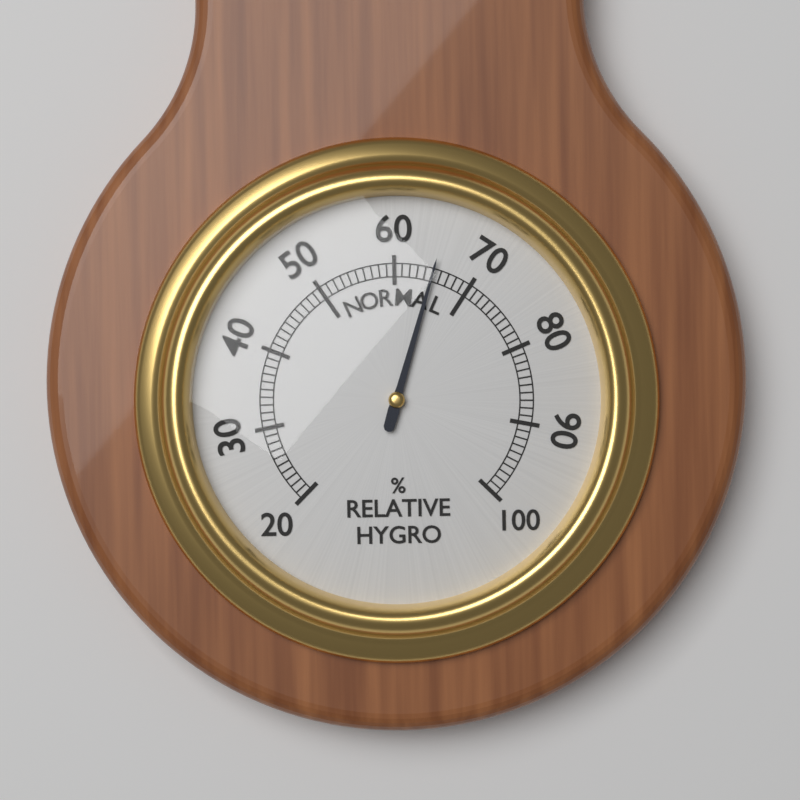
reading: 65 %
